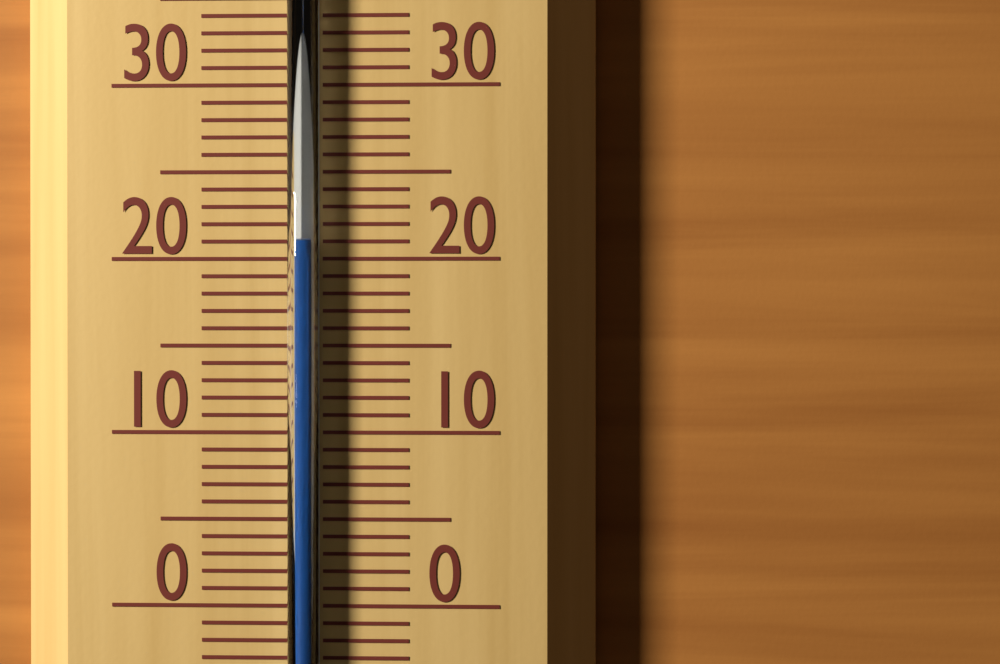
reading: 21 °C
